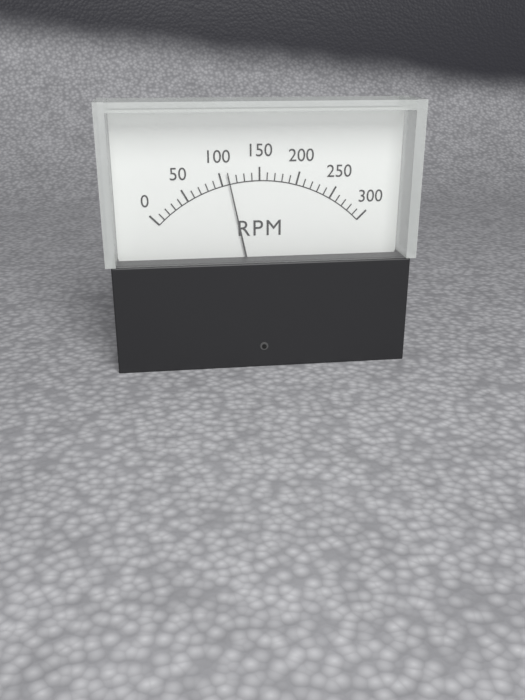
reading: 110 RPM
